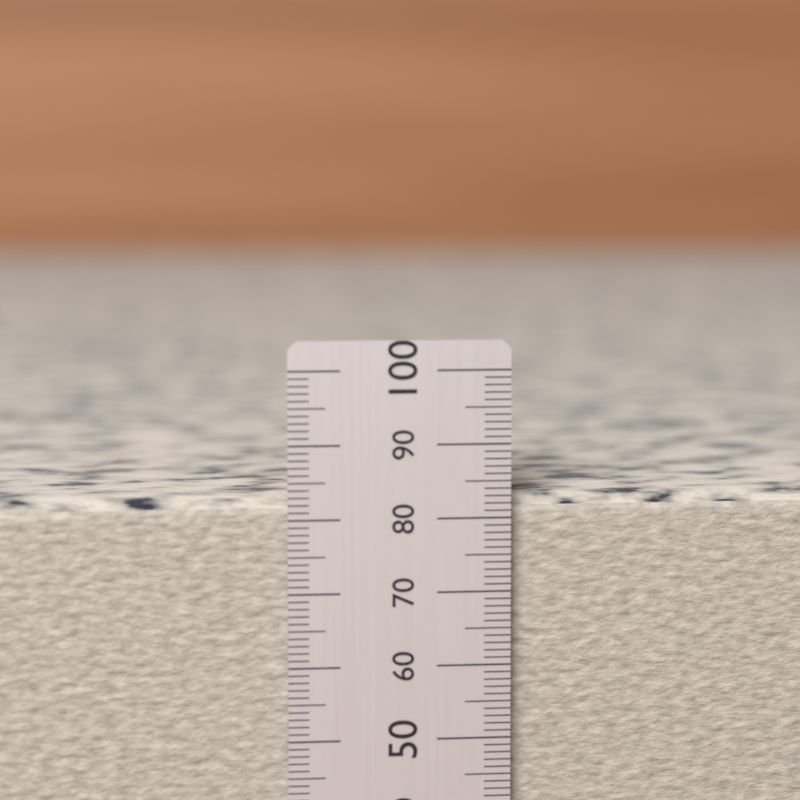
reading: 84 (no unit)
